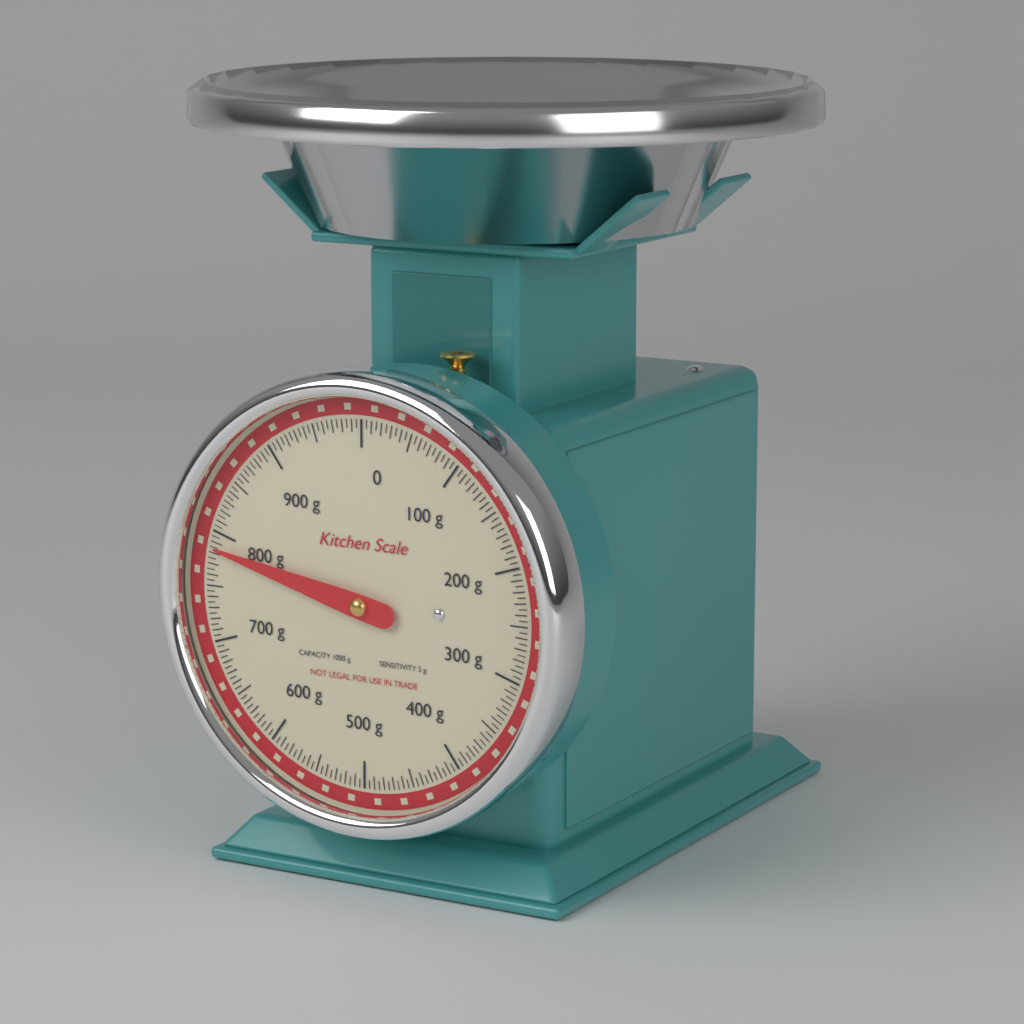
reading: 785 g
